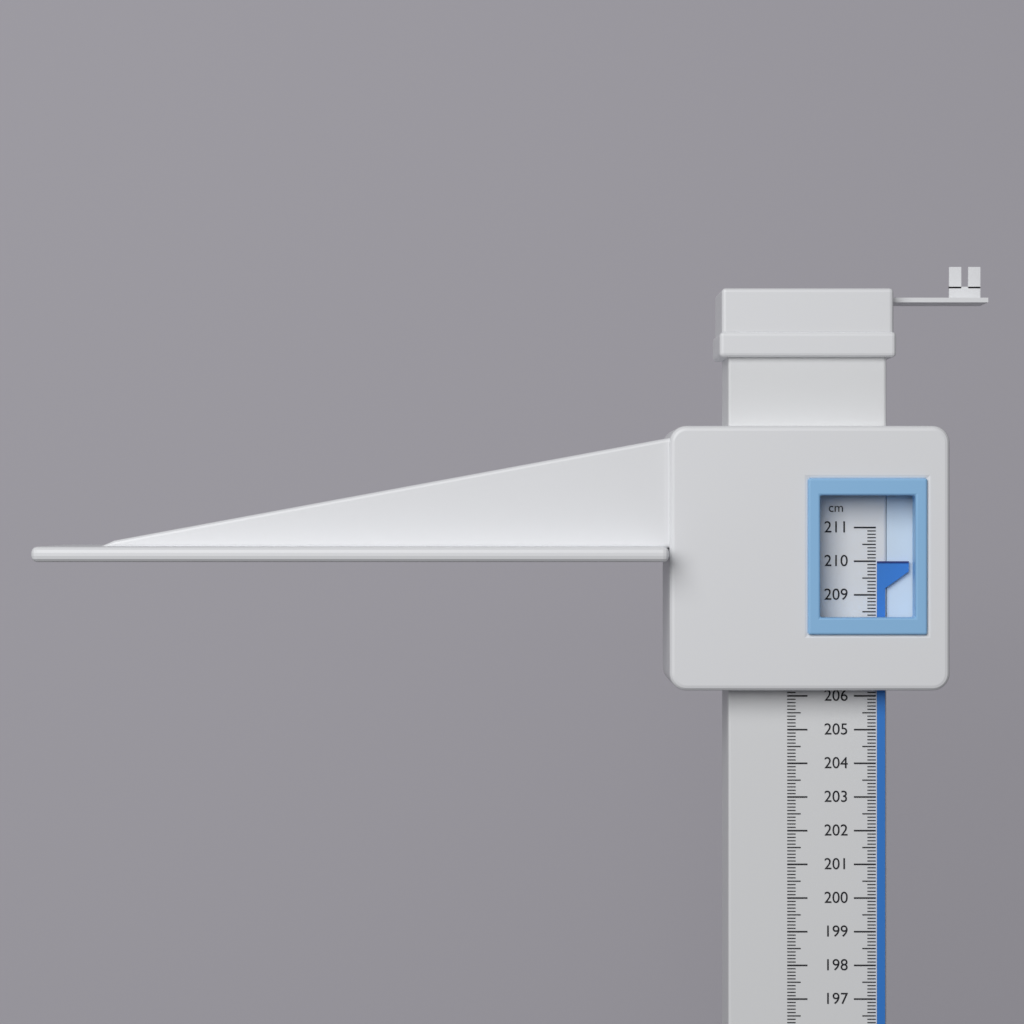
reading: 210.0 cm
